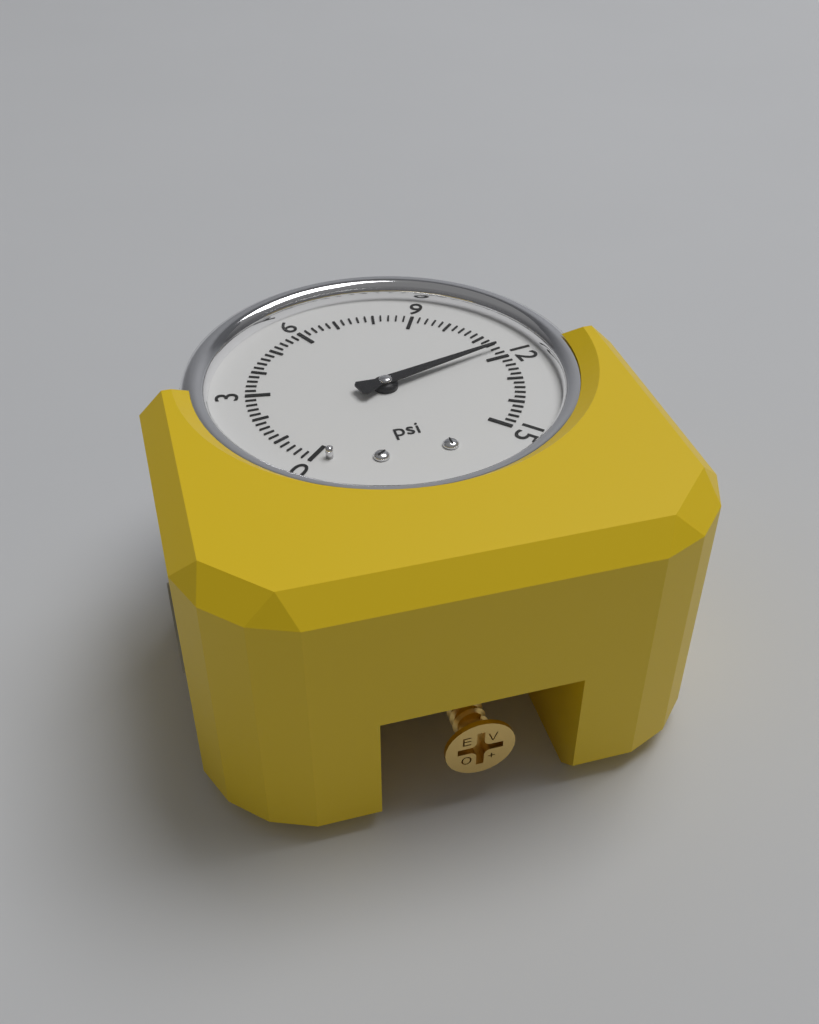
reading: 11.6 psi
